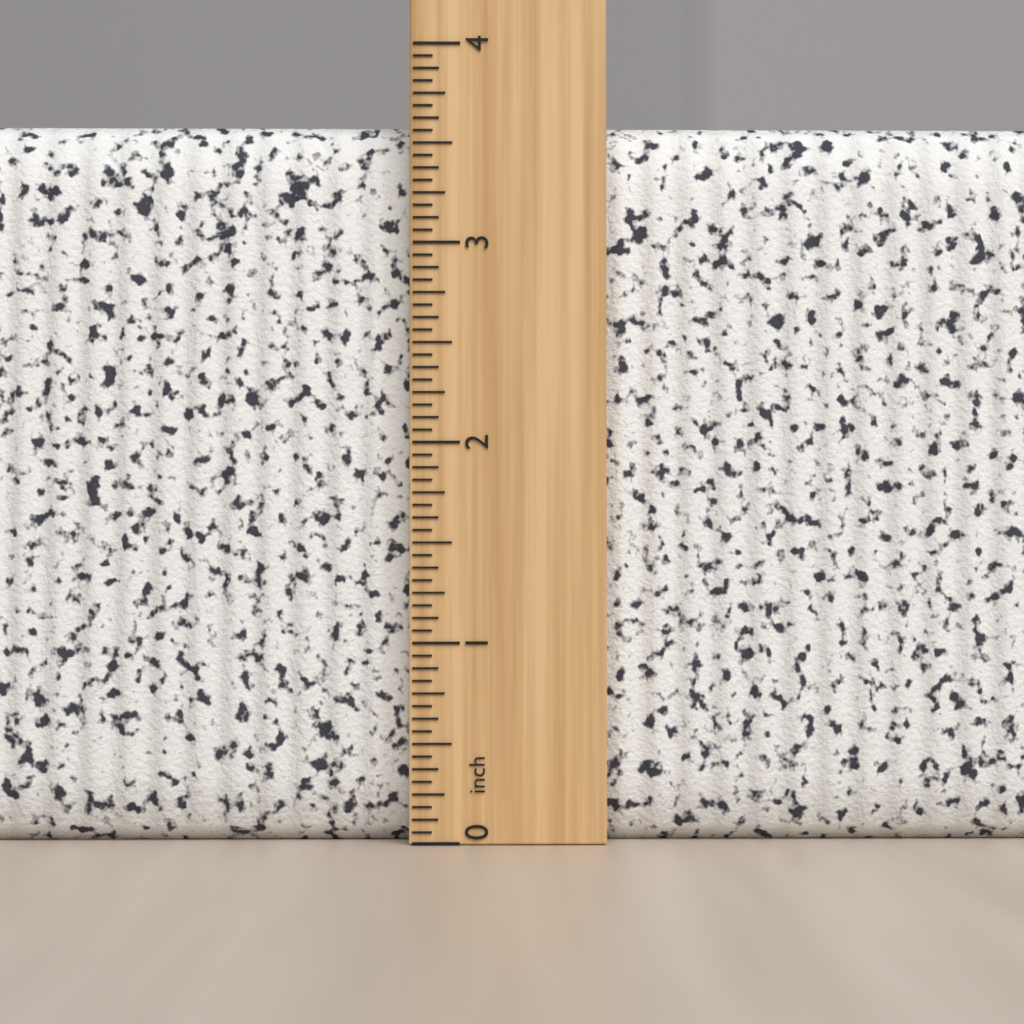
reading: 3.6250 inch
